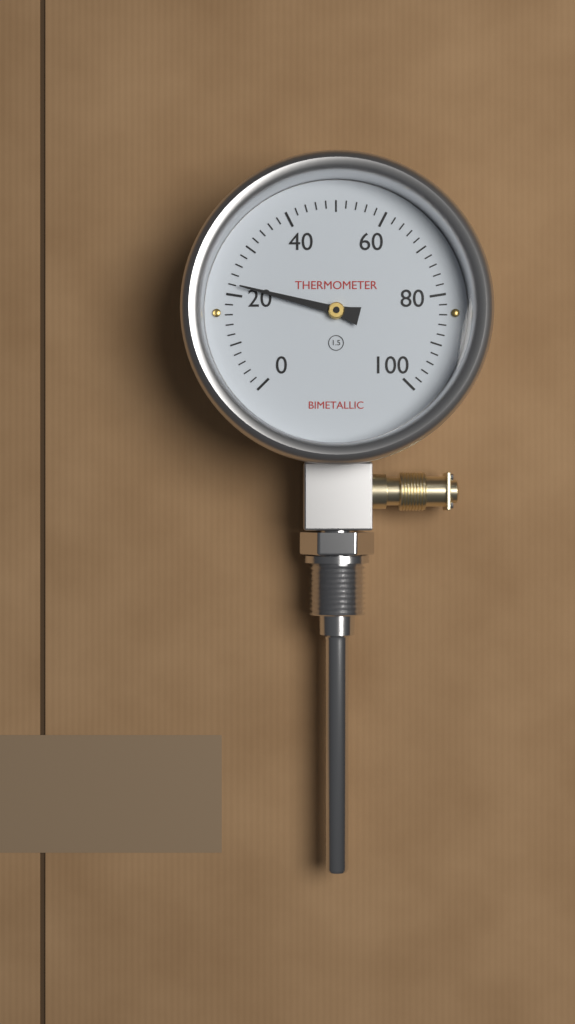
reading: 22 (no unit)
